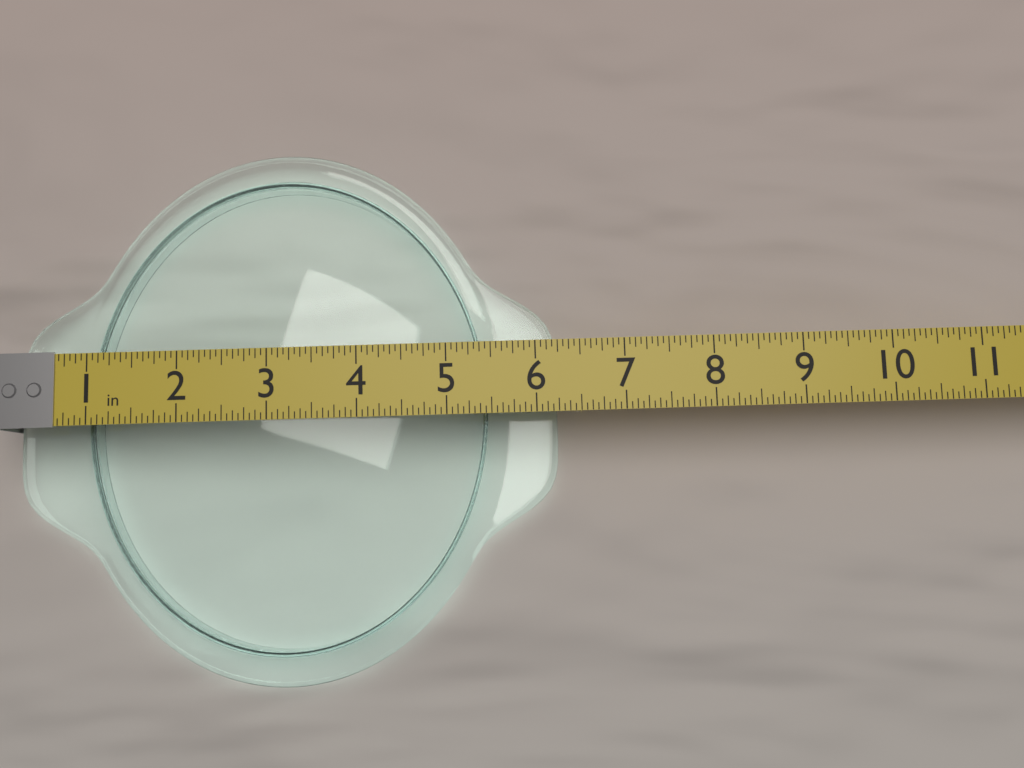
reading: 6.2500 in
